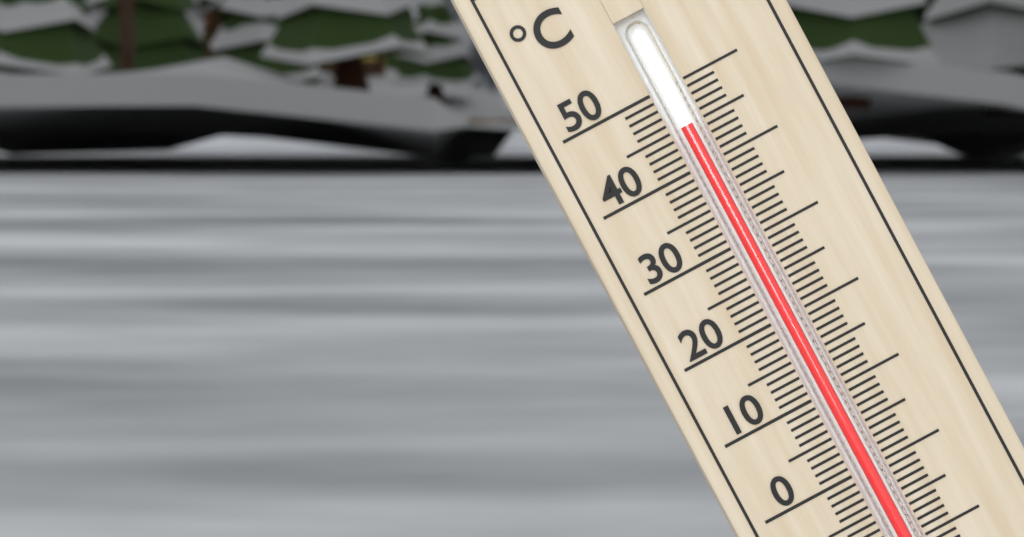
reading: 45 °C
